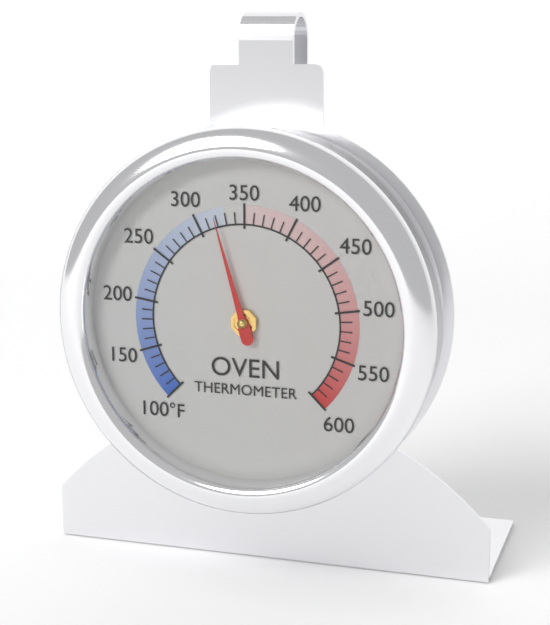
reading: 320 °F
